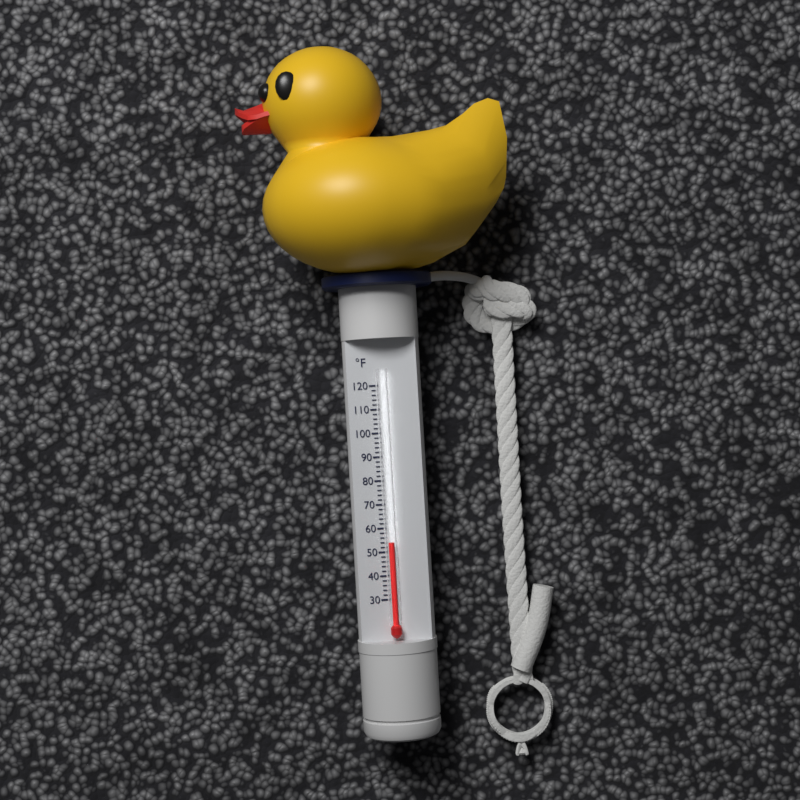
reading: 54 °F
